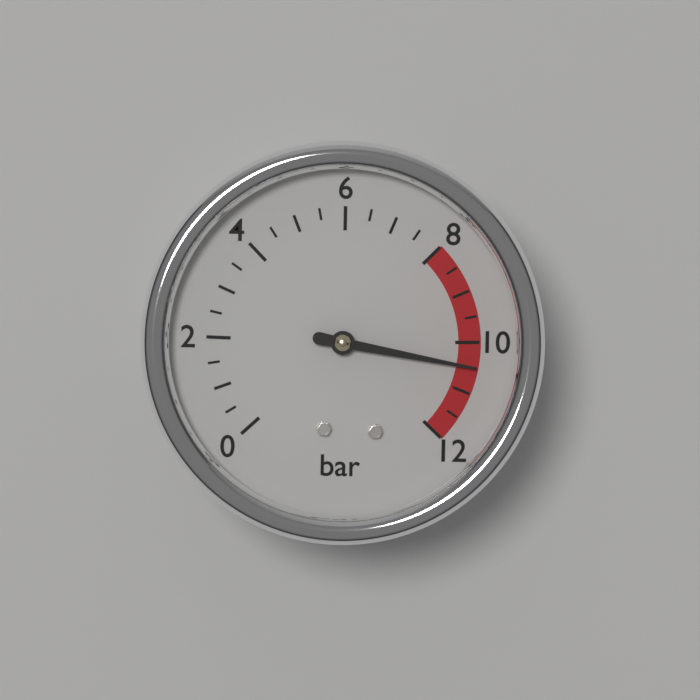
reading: 10.5 bar
